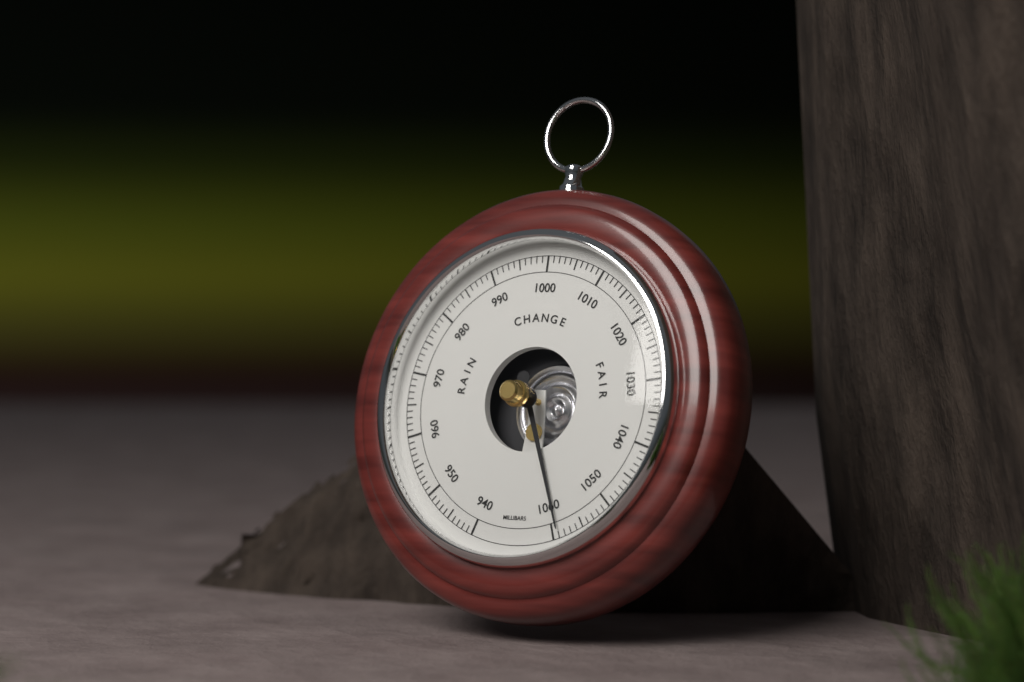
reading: 1059 mbar
